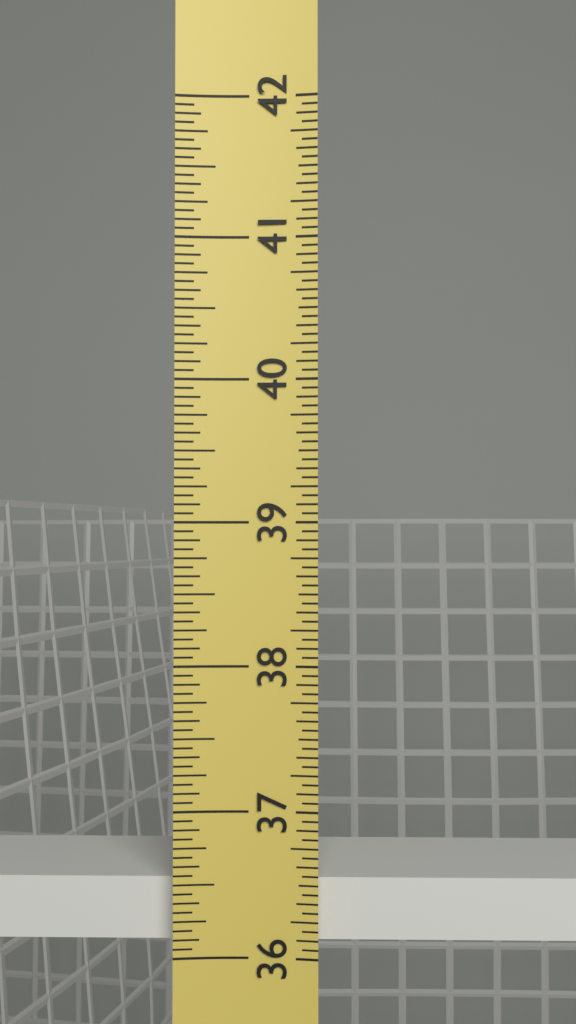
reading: 36.5000 in
